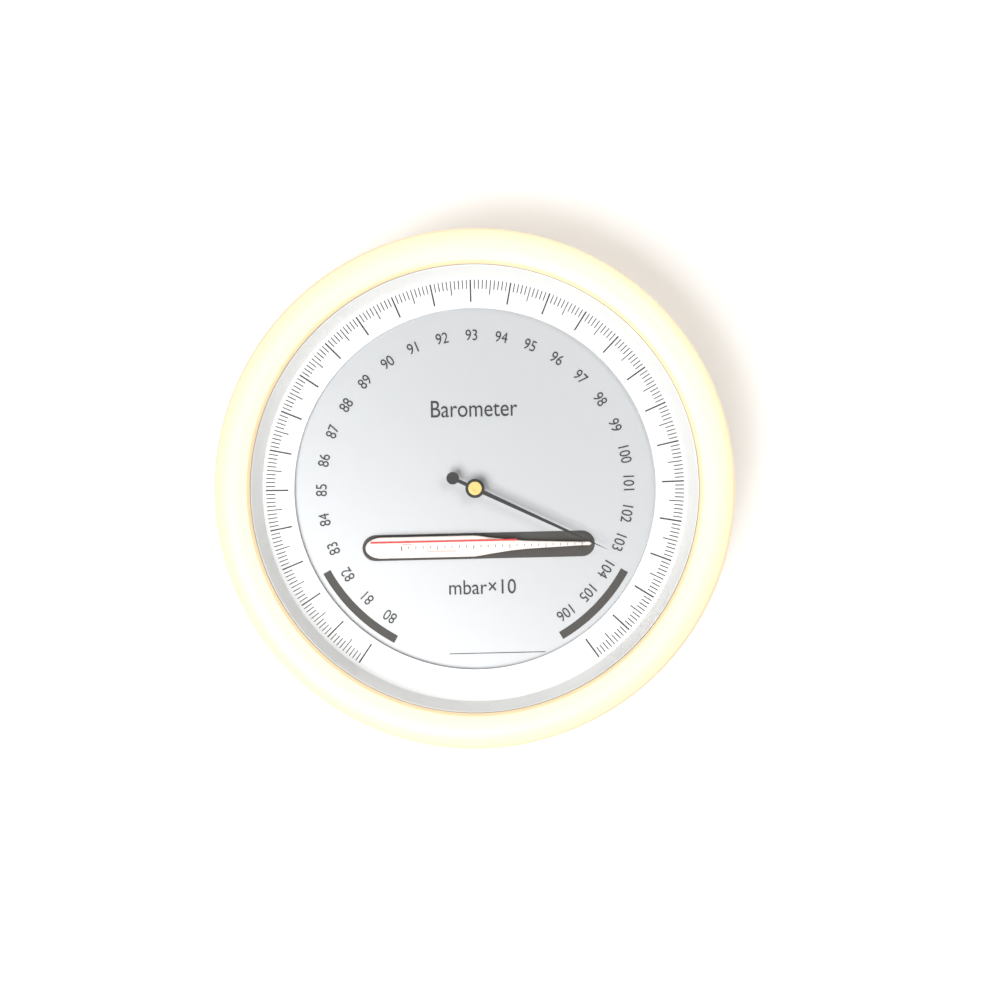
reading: 103.4 mbar×10
